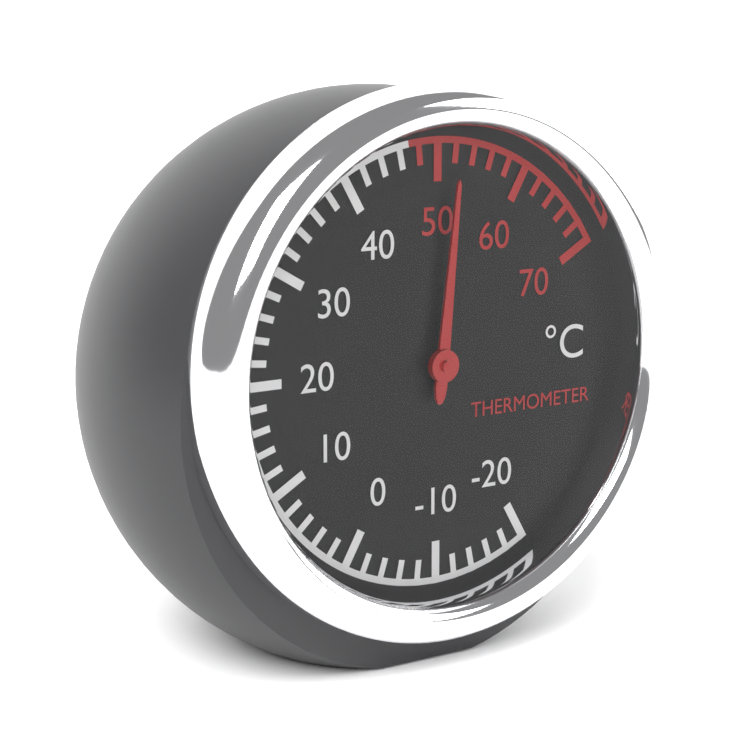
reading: 52 °C
